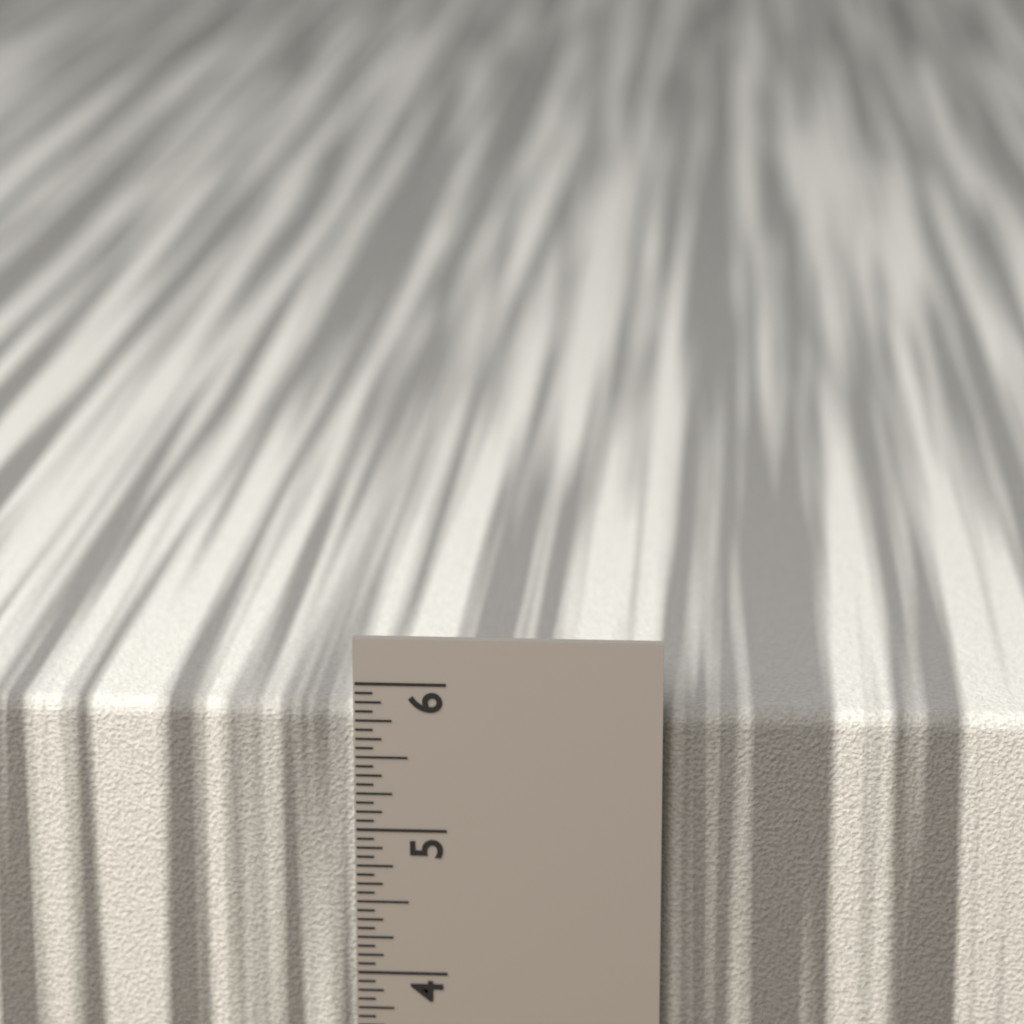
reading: 5.8125 in
